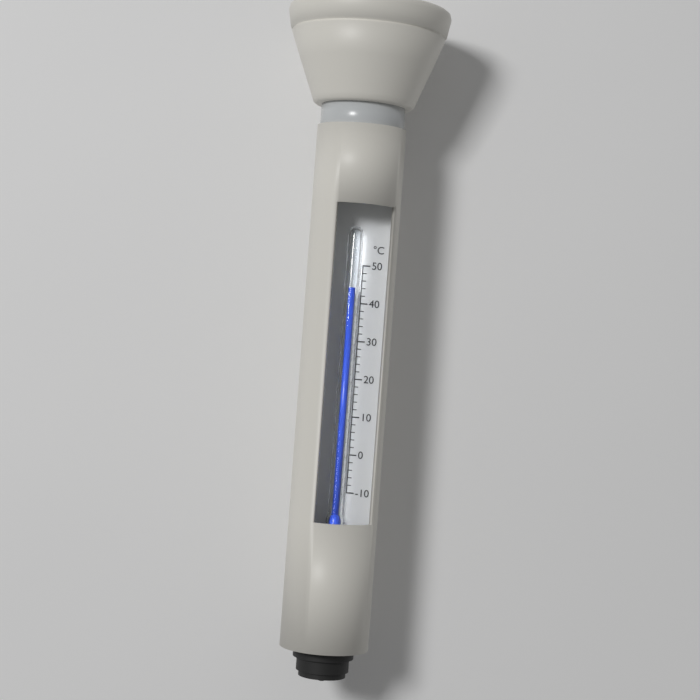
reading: 44 °C
